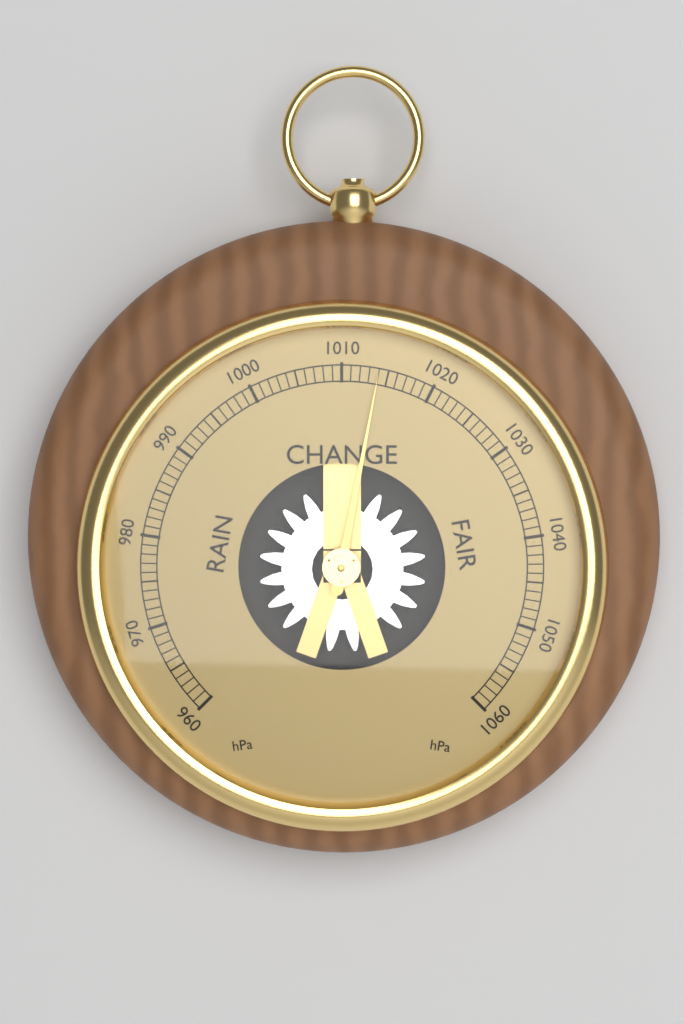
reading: 1014 hPa
